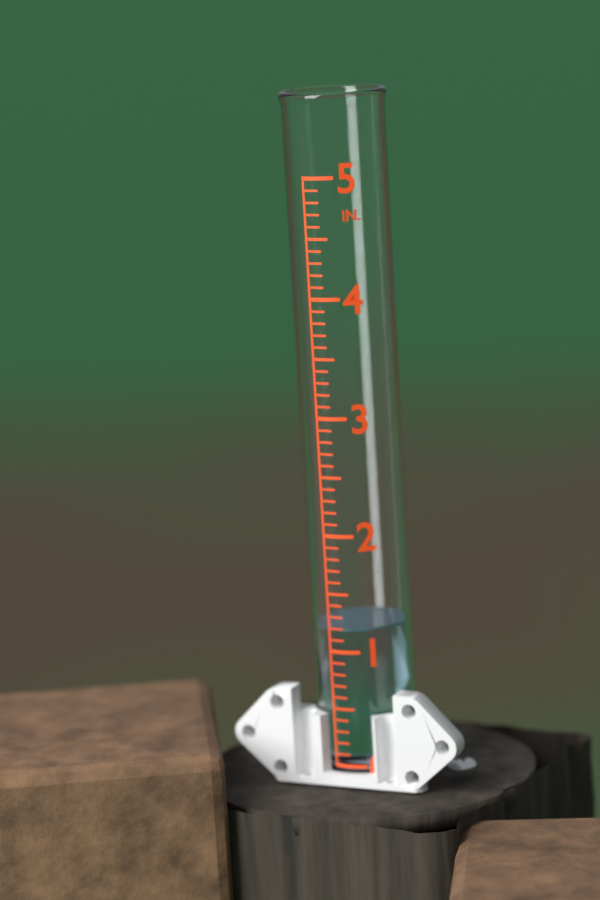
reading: 1.2 in
